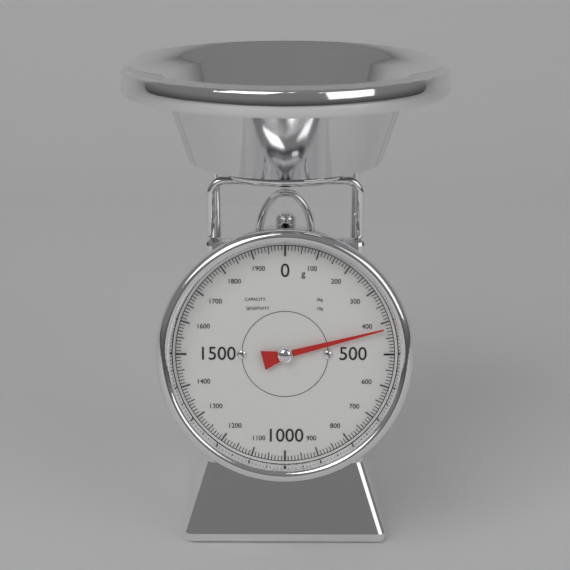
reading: 420 g
